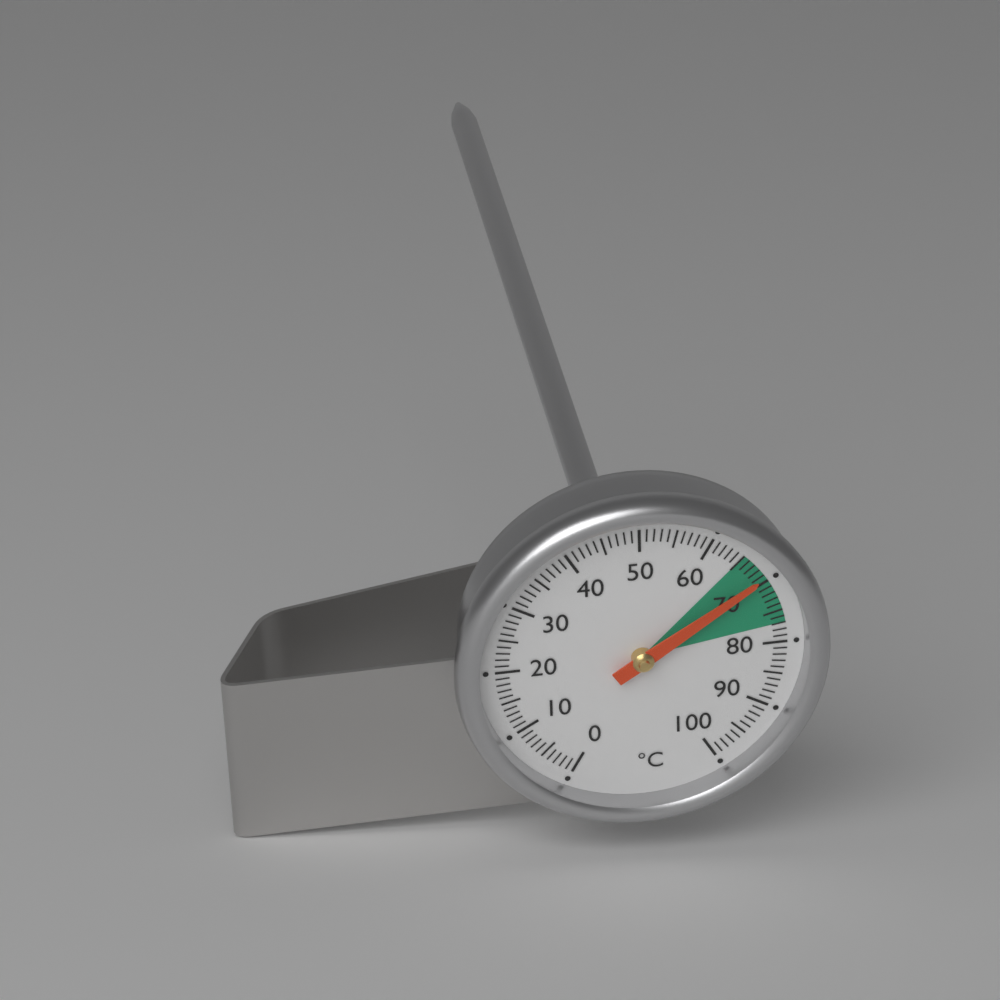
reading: 69 °C
